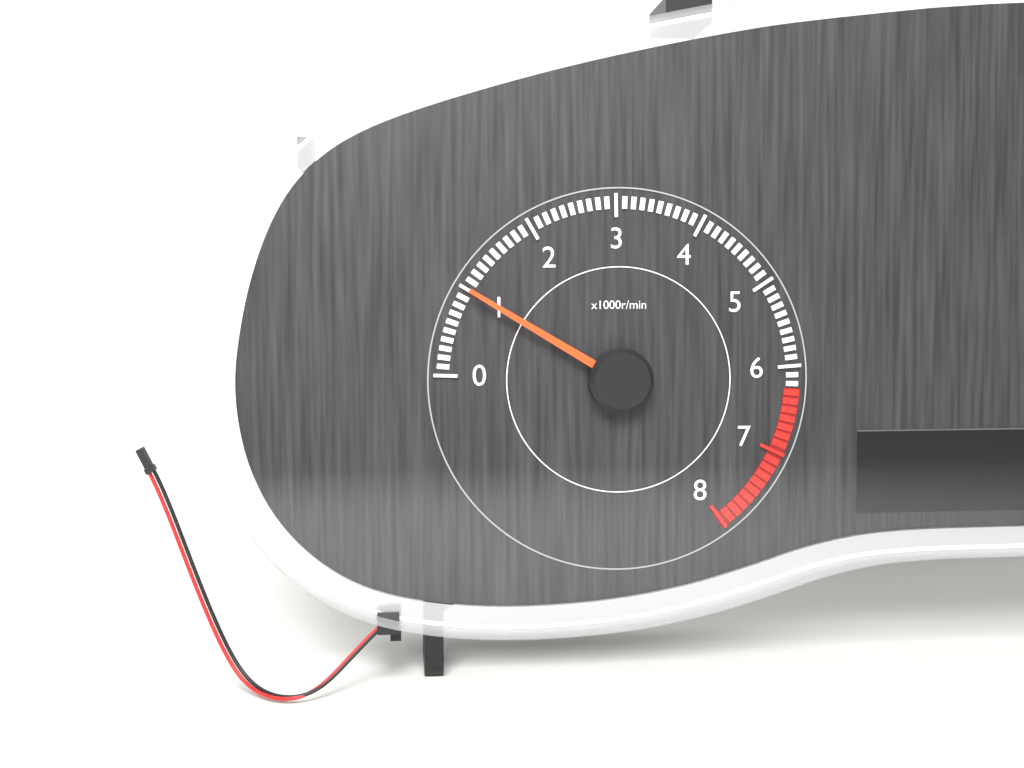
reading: 1000 r/min
